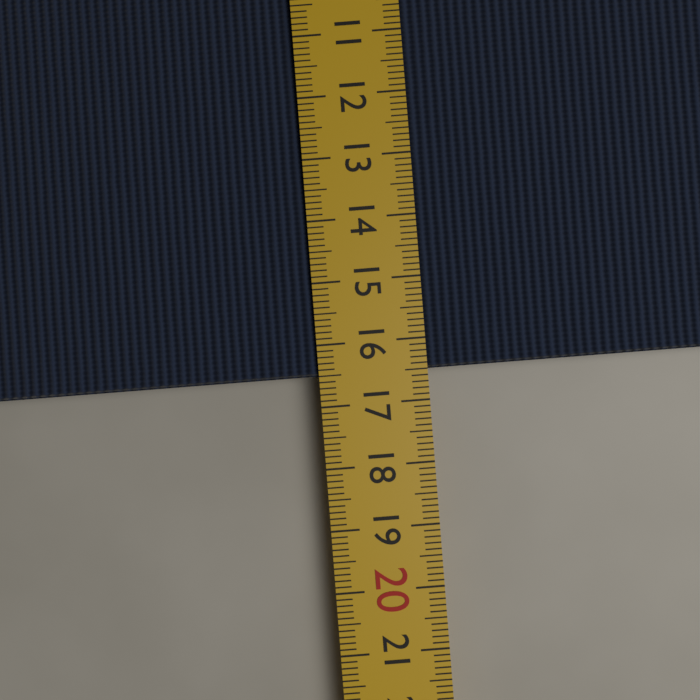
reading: 16.5 cm
